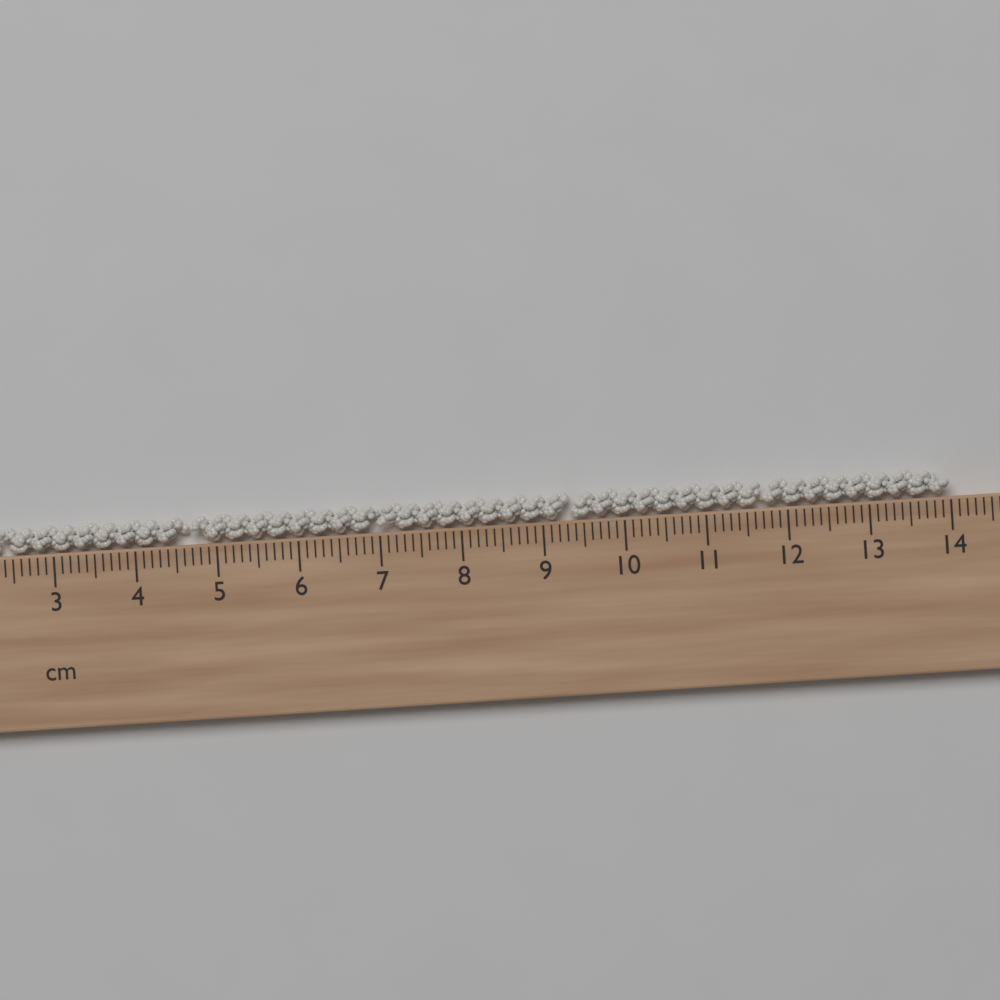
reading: 14.0 cm
